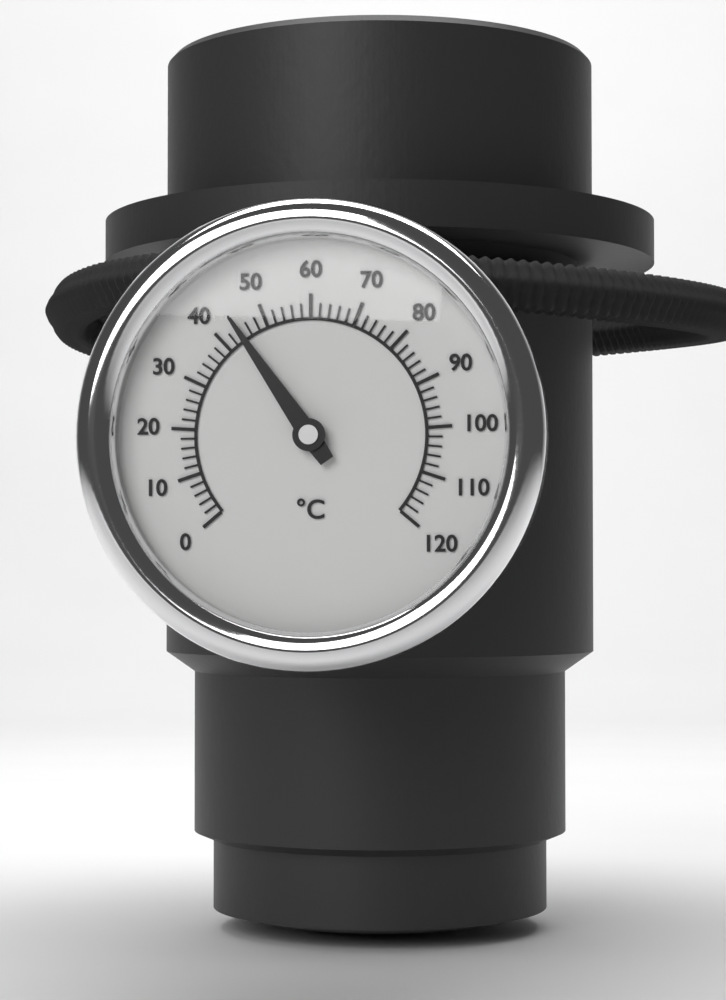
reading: 44 °C
